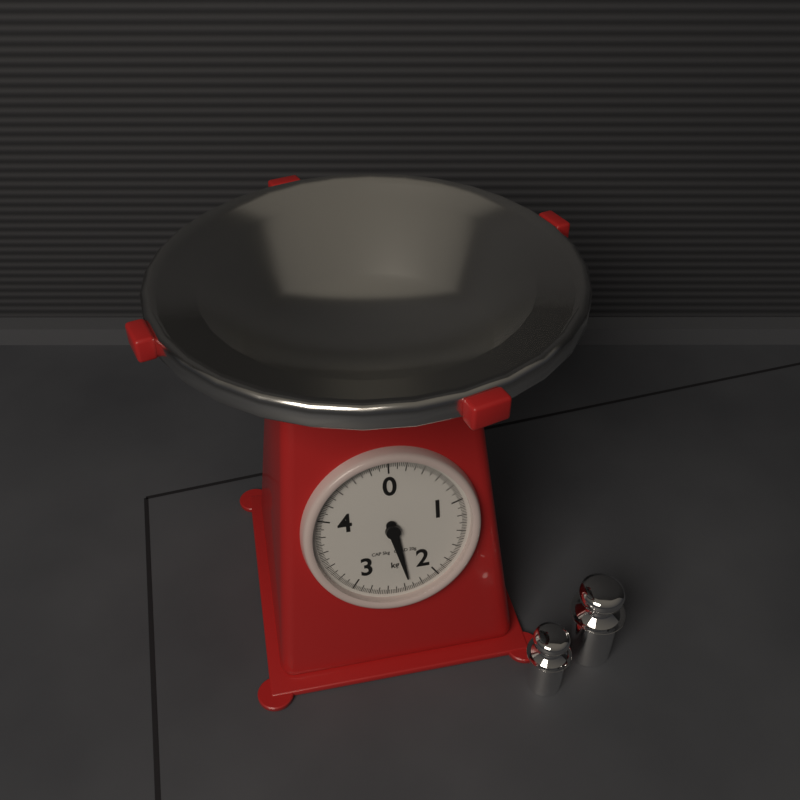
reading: 2.34 kg
